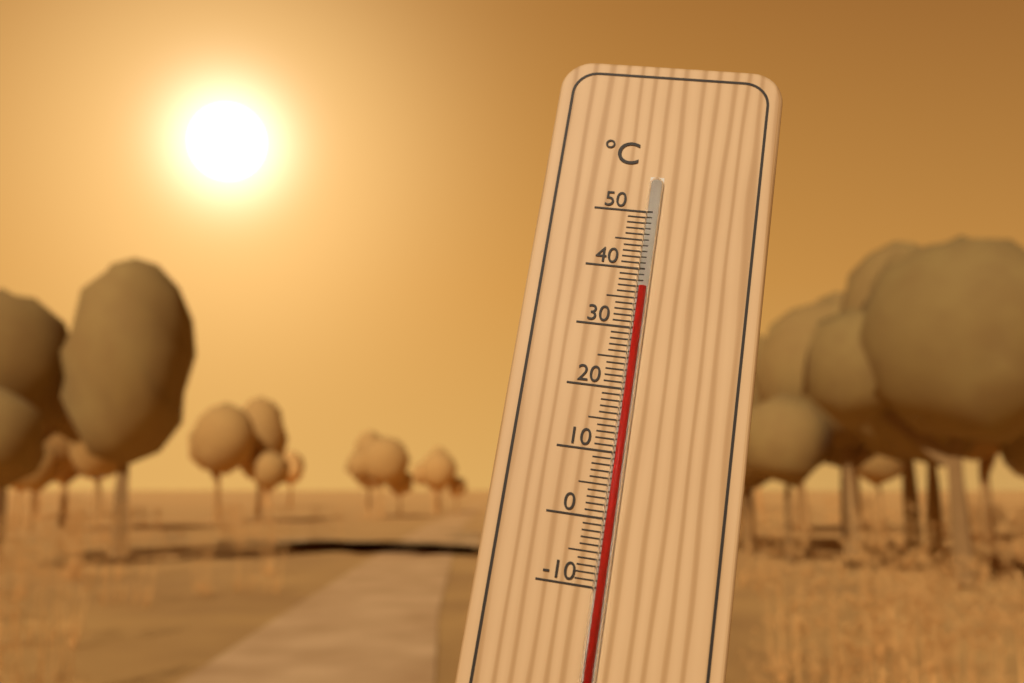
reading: 37 °C
